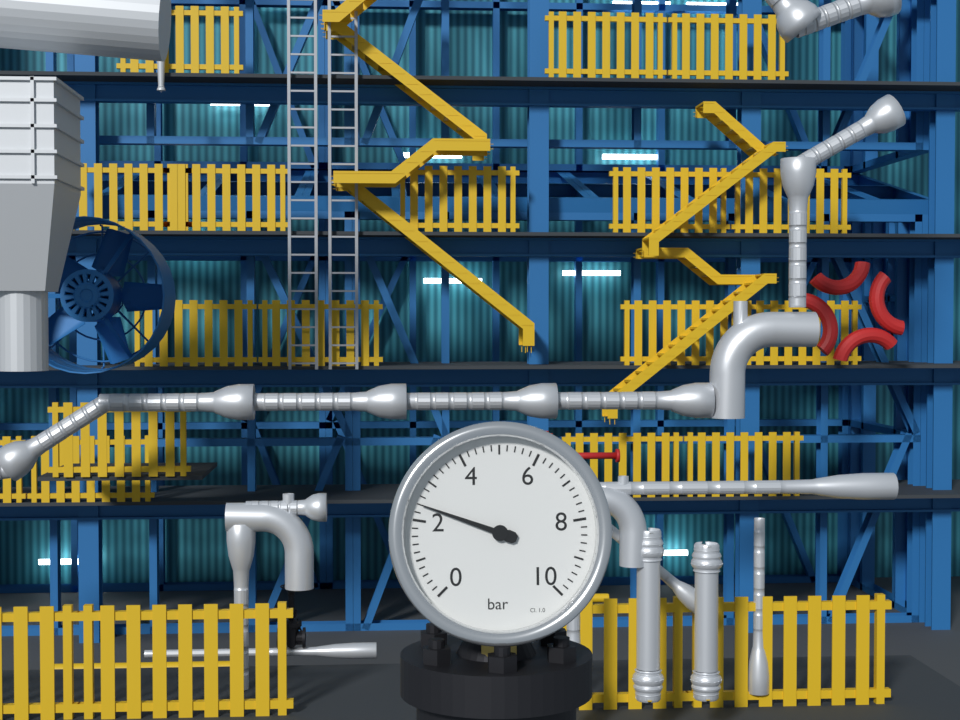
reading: 2.4 bar
